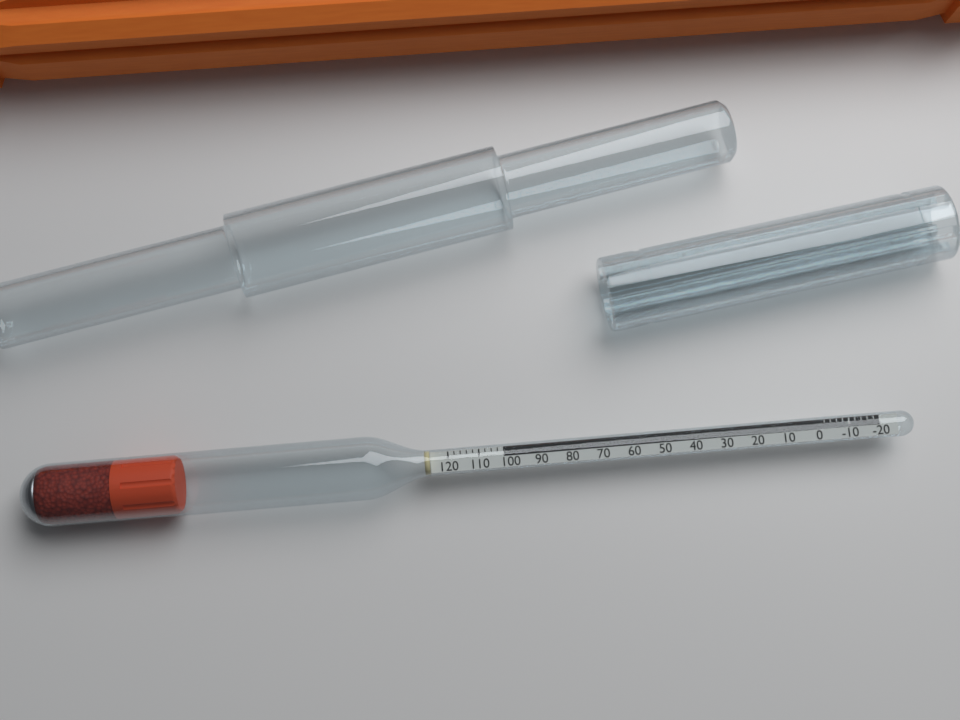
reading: 102 (no unit)
